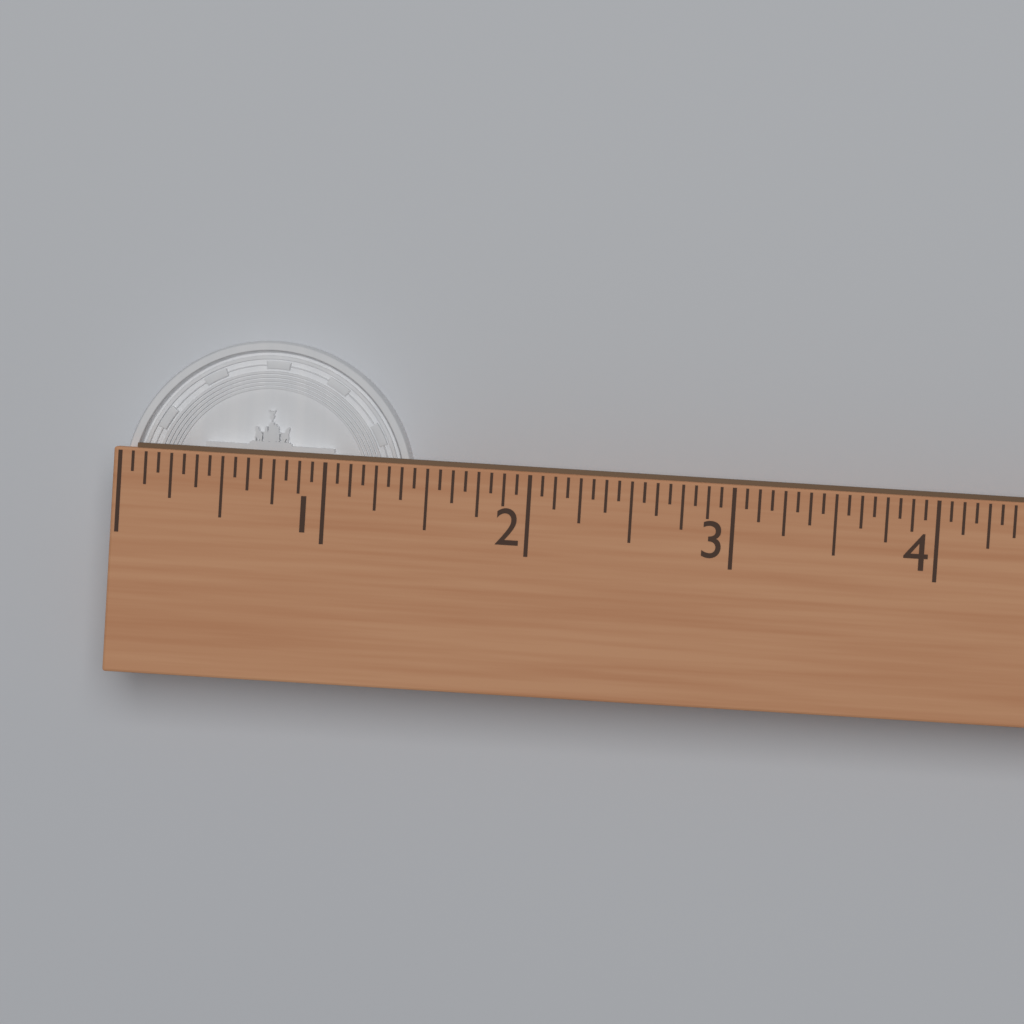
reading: 1.4375 (no unit)
